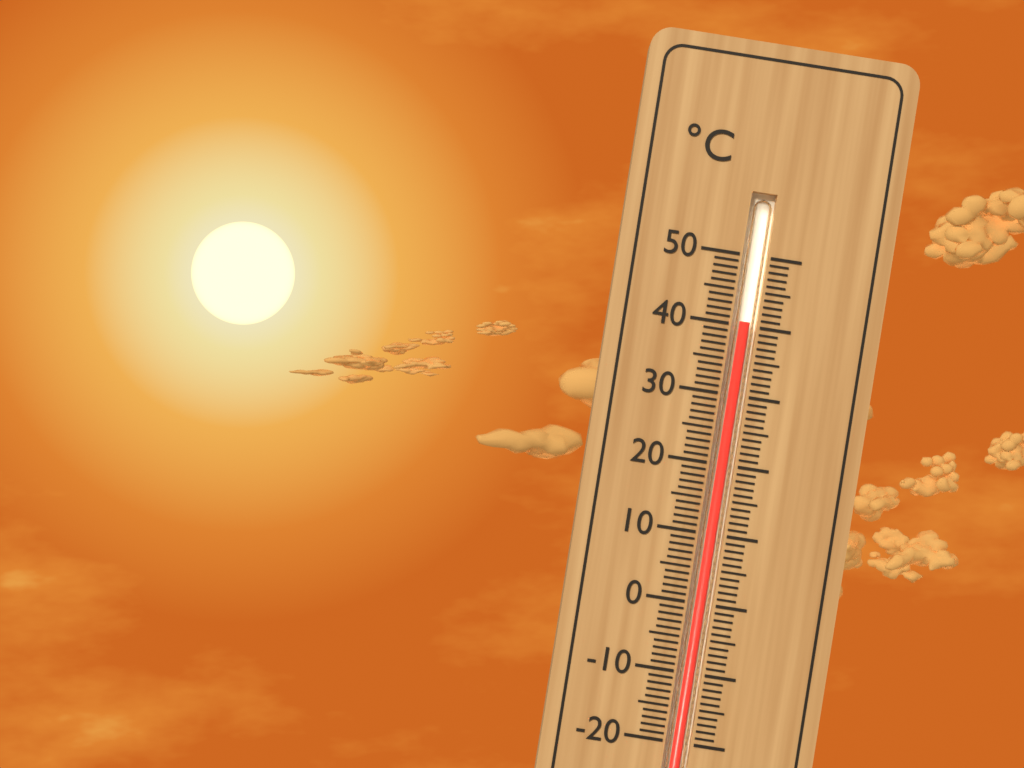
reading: 40.5 °C
